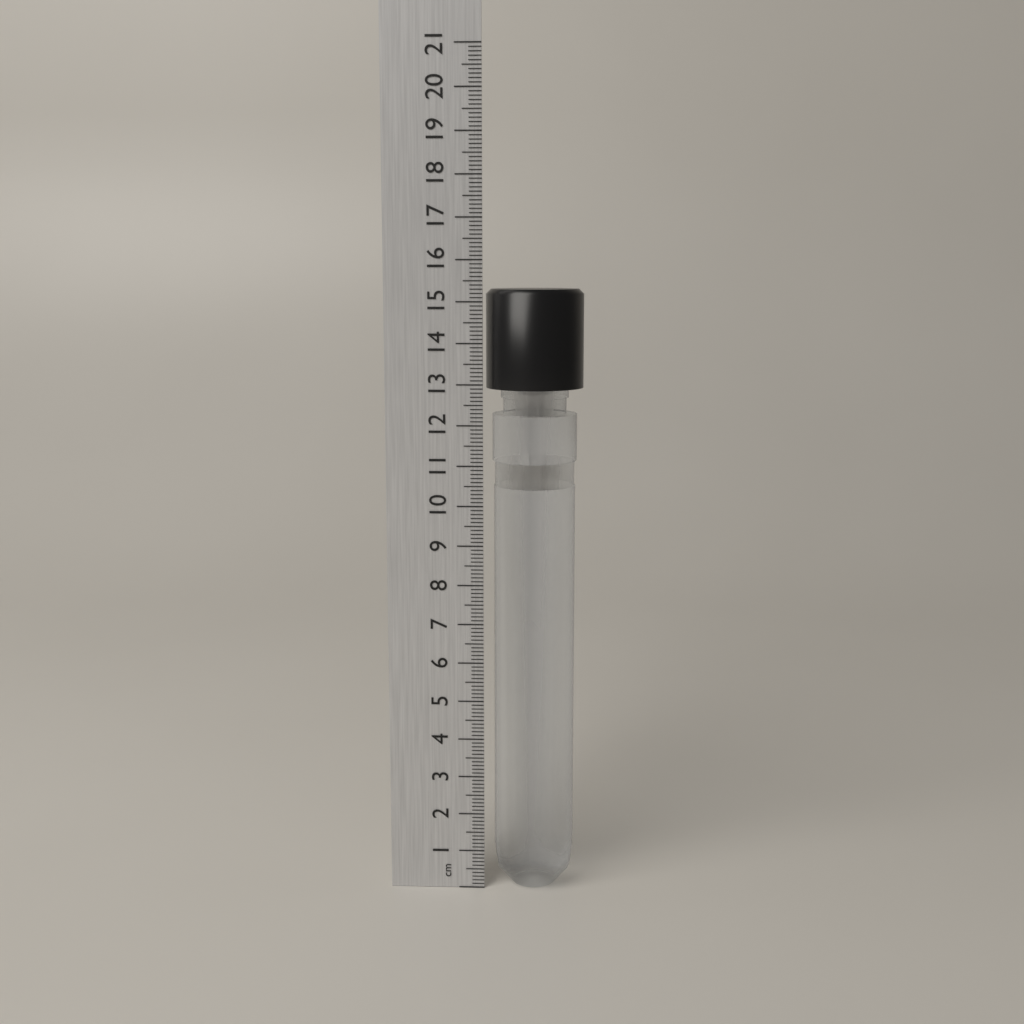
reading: 15.3 cm
